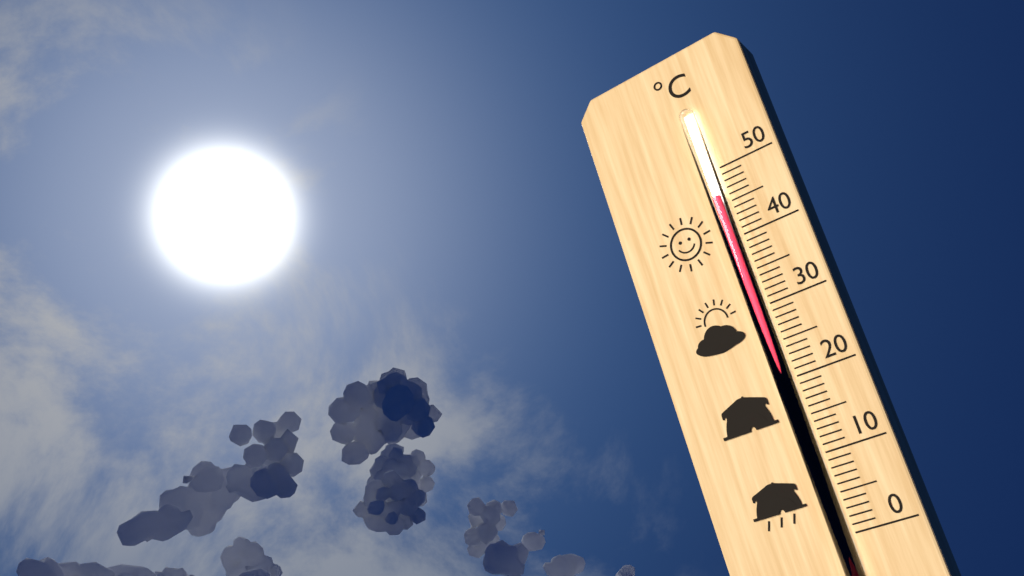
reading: 46 °C
